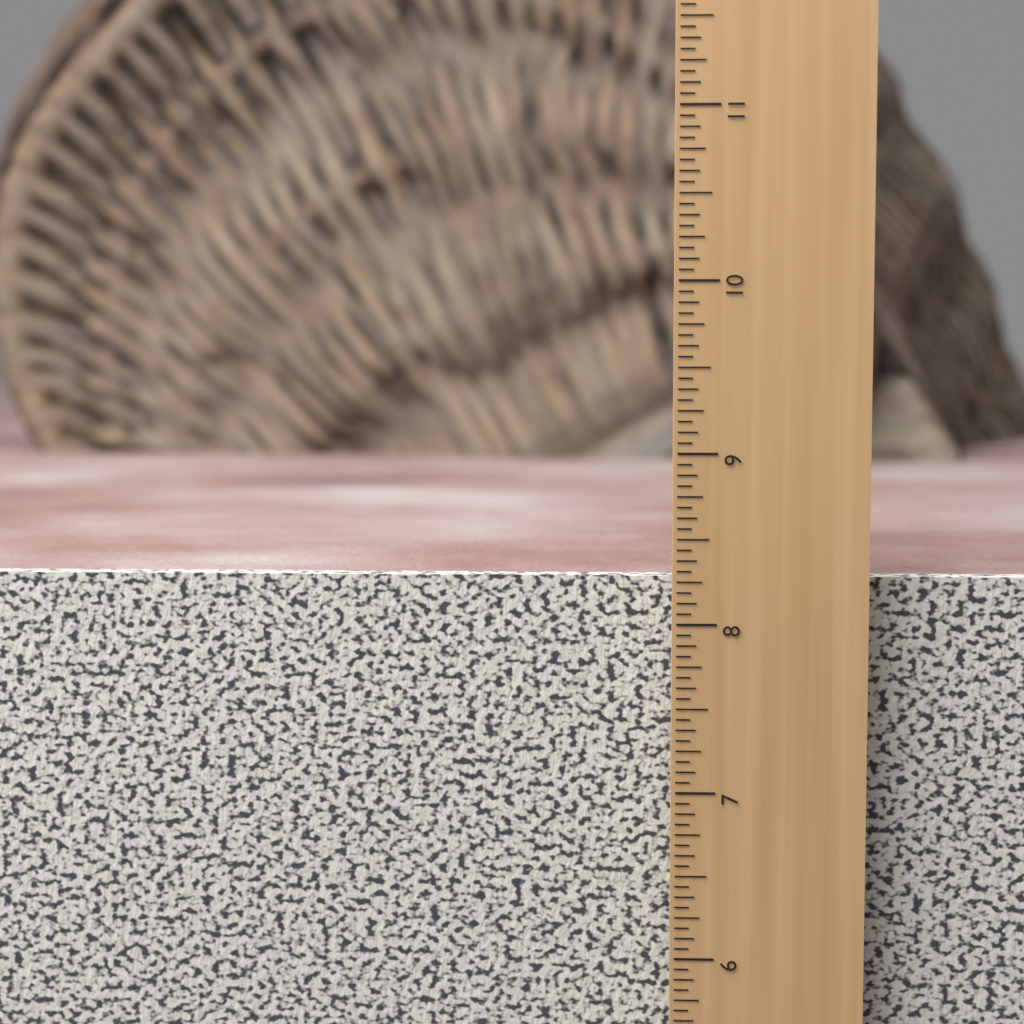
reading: 8.2500 in
